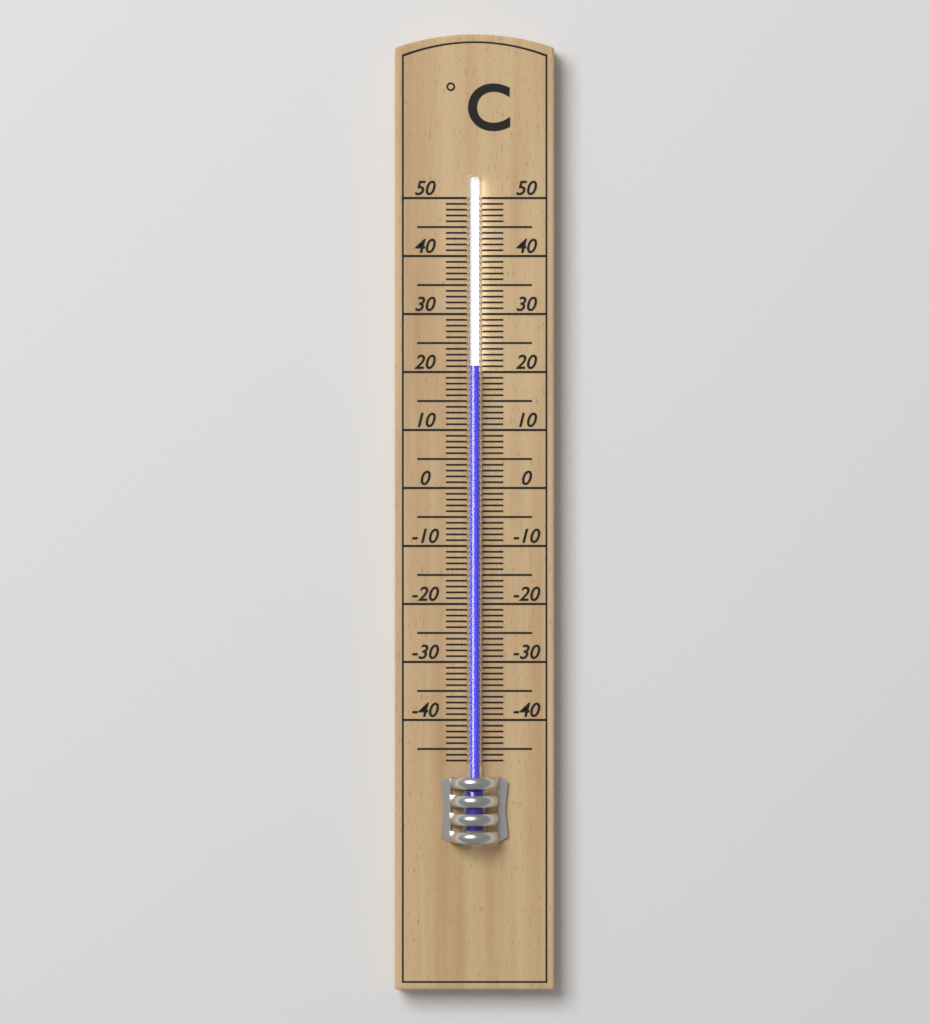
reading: 21 °C
